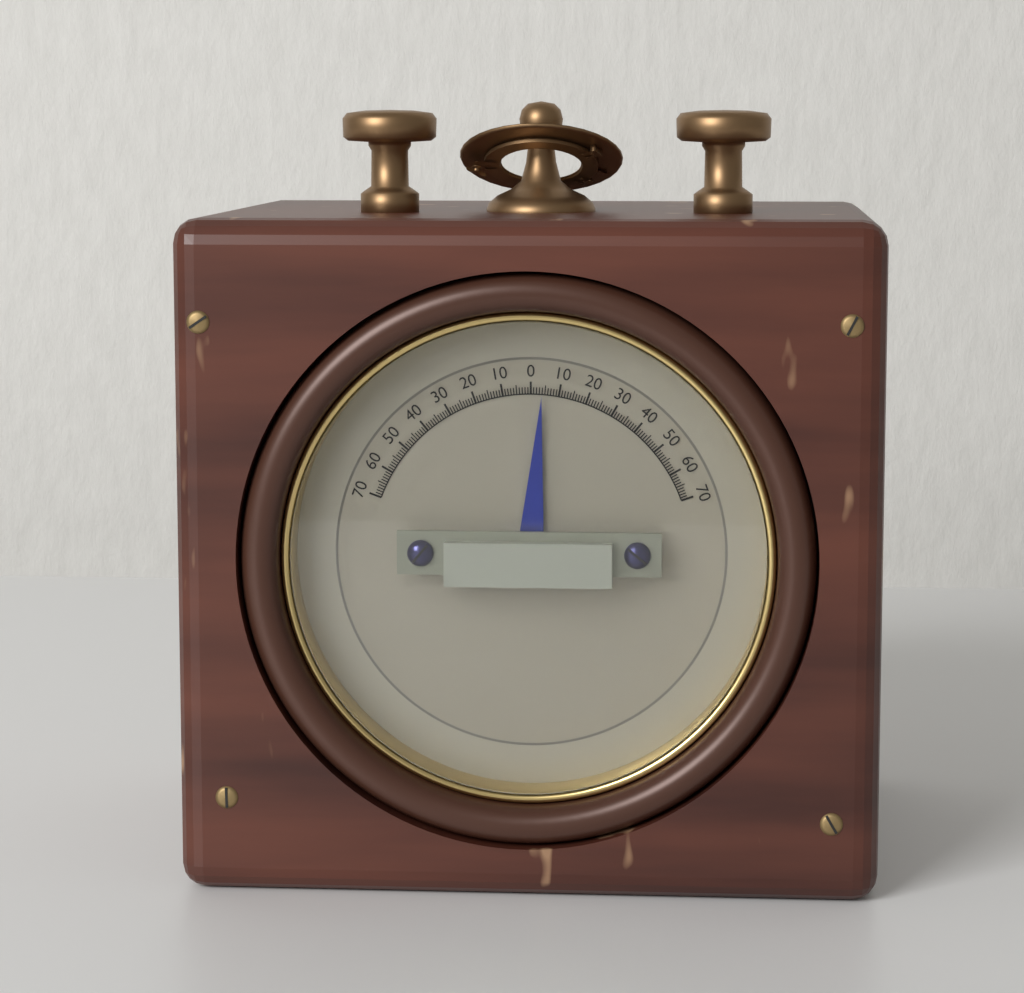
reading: 4 (no unit)
